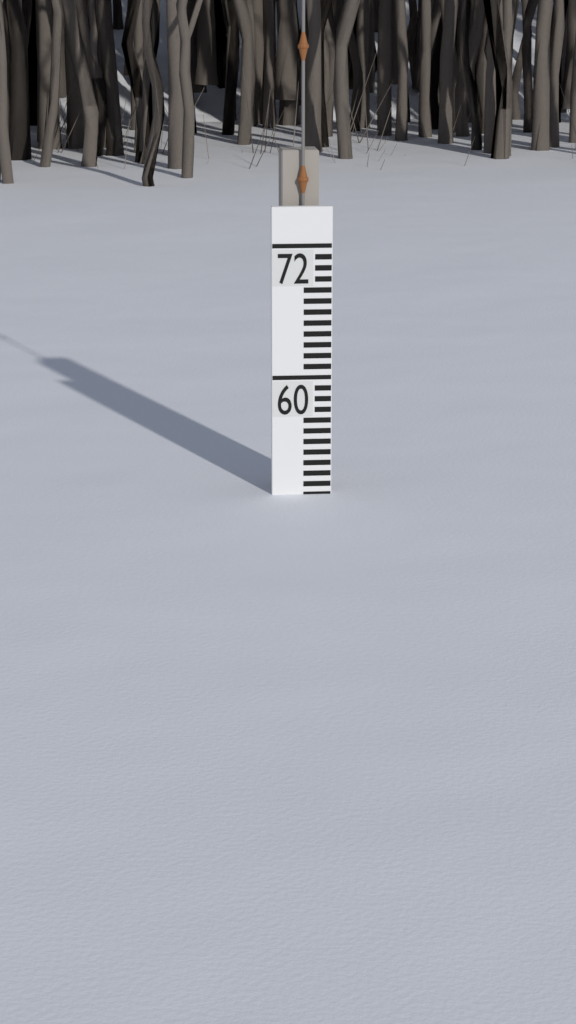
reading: 49 (no unit)
